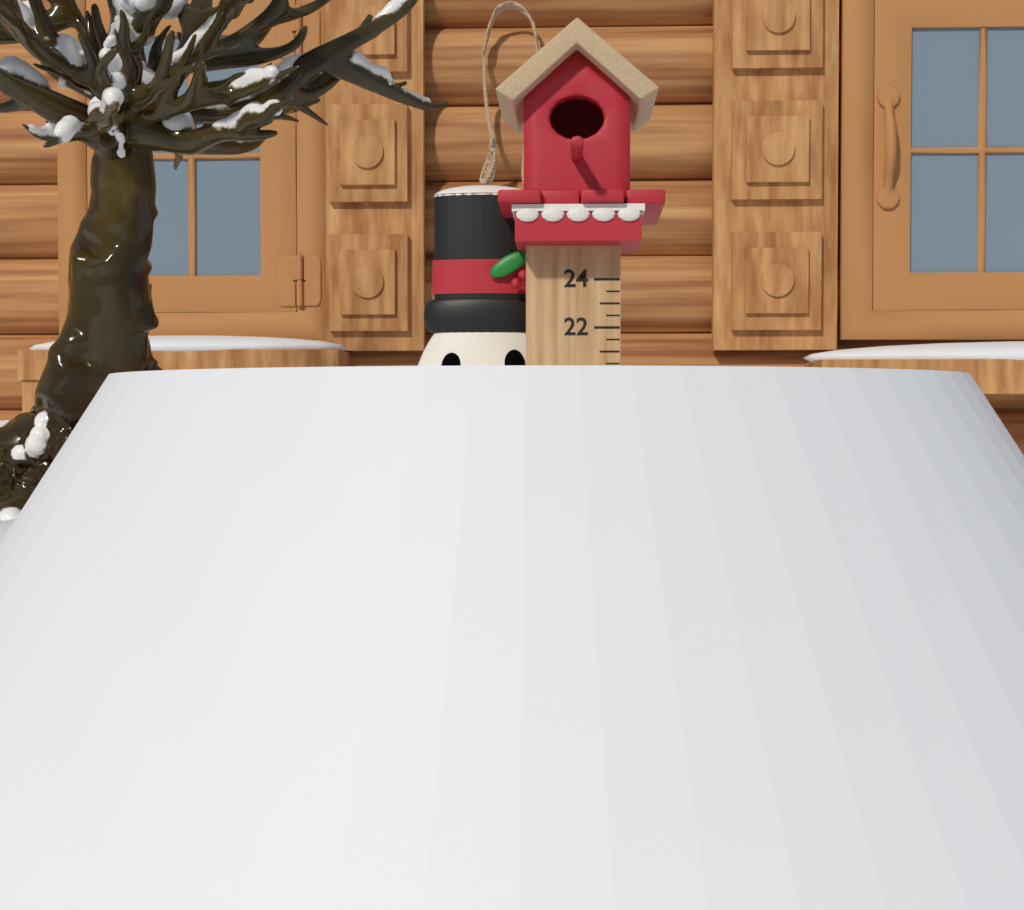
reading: 20.0 (no unit)
